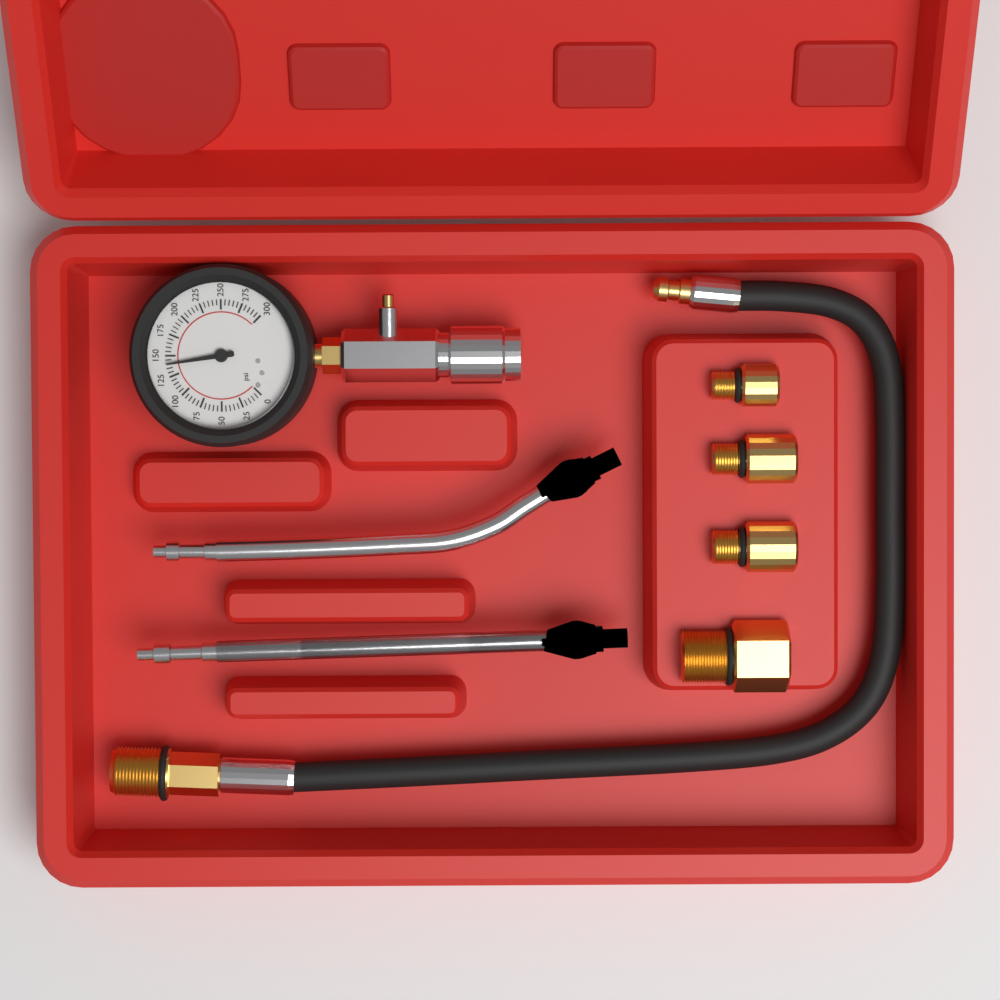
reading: 140 psi
